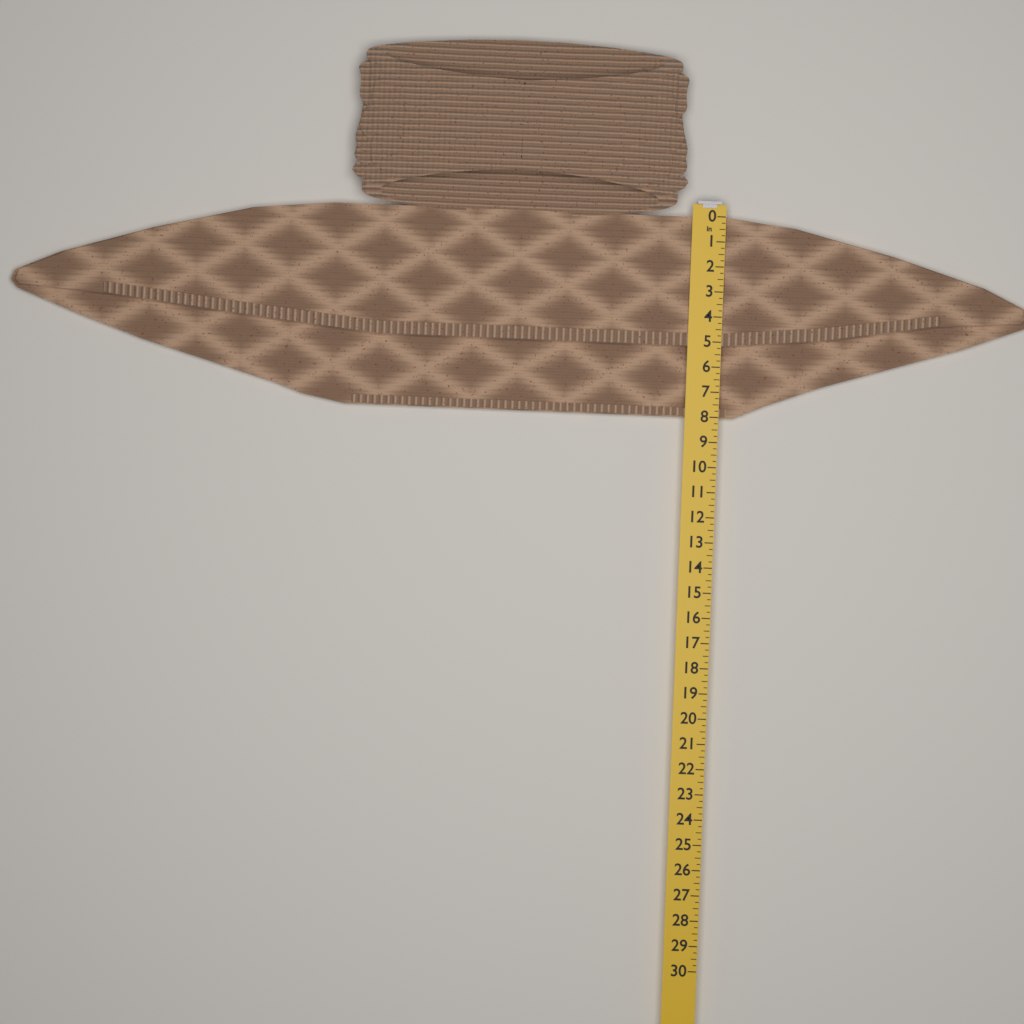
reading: 8.00 in
